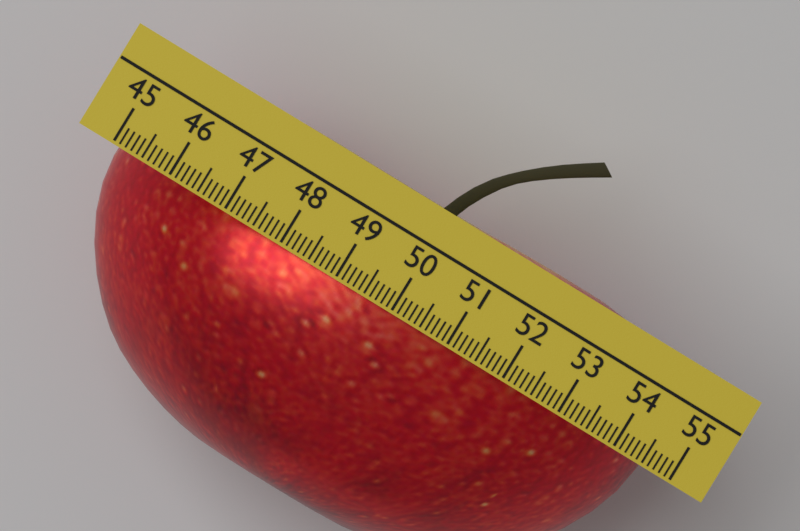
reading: 54.6 (no unit)
